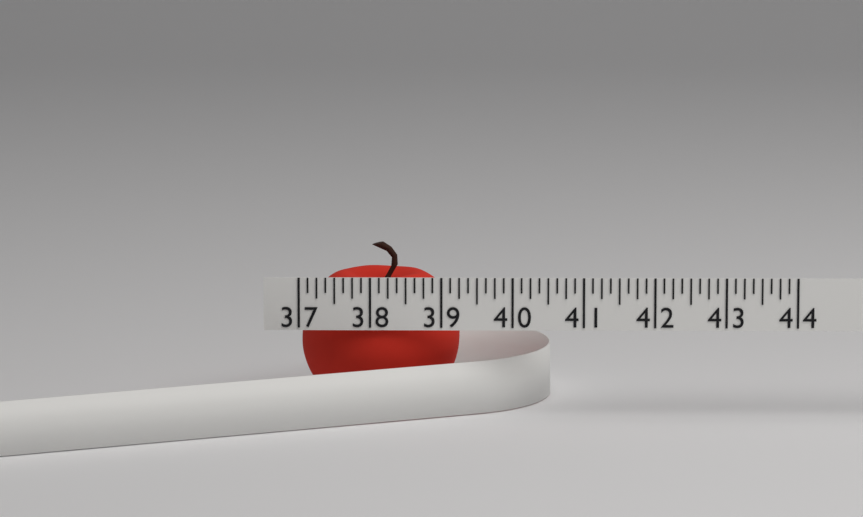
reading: 39.250 (no unit)
